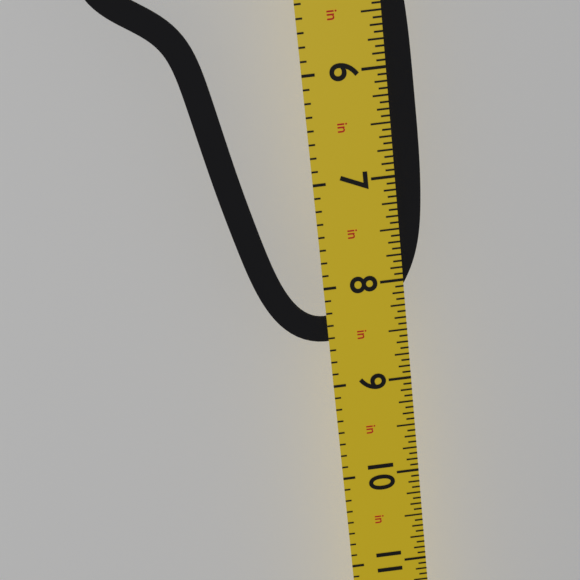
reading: 8.5625 in
